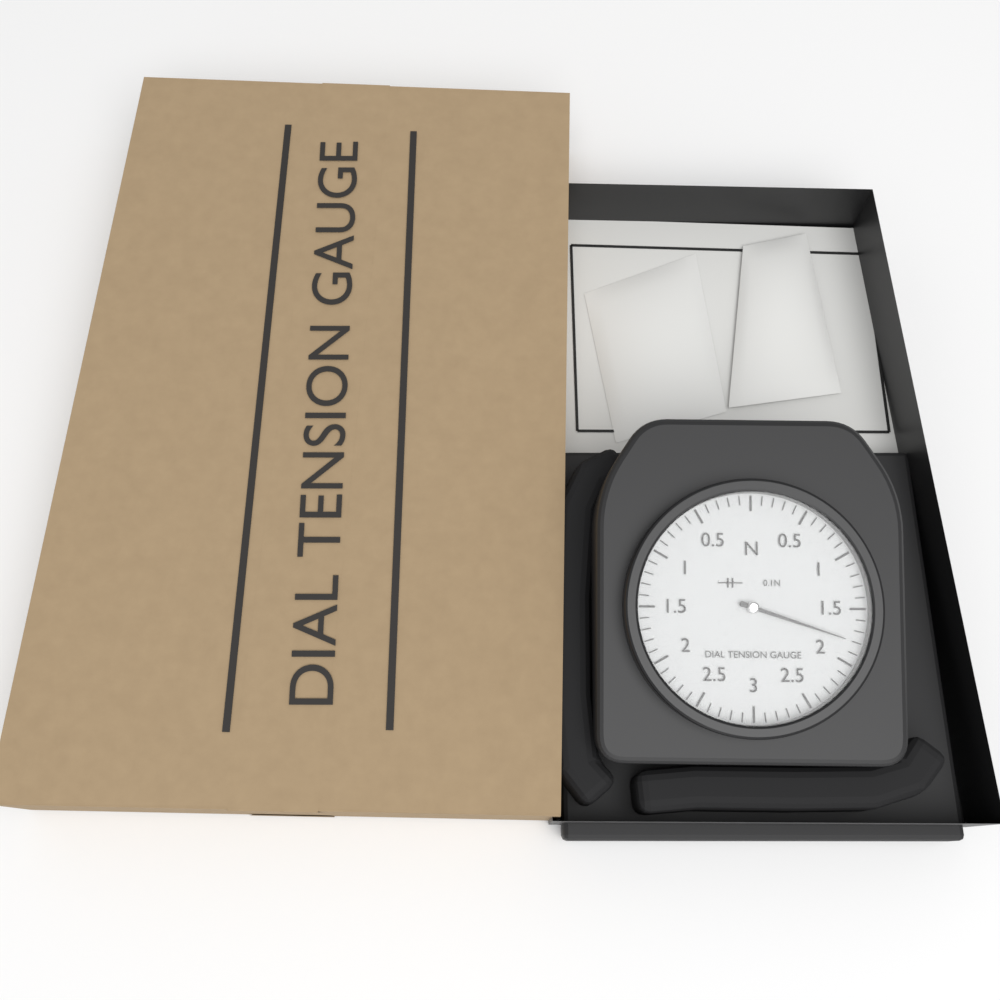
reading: 1.8 N
